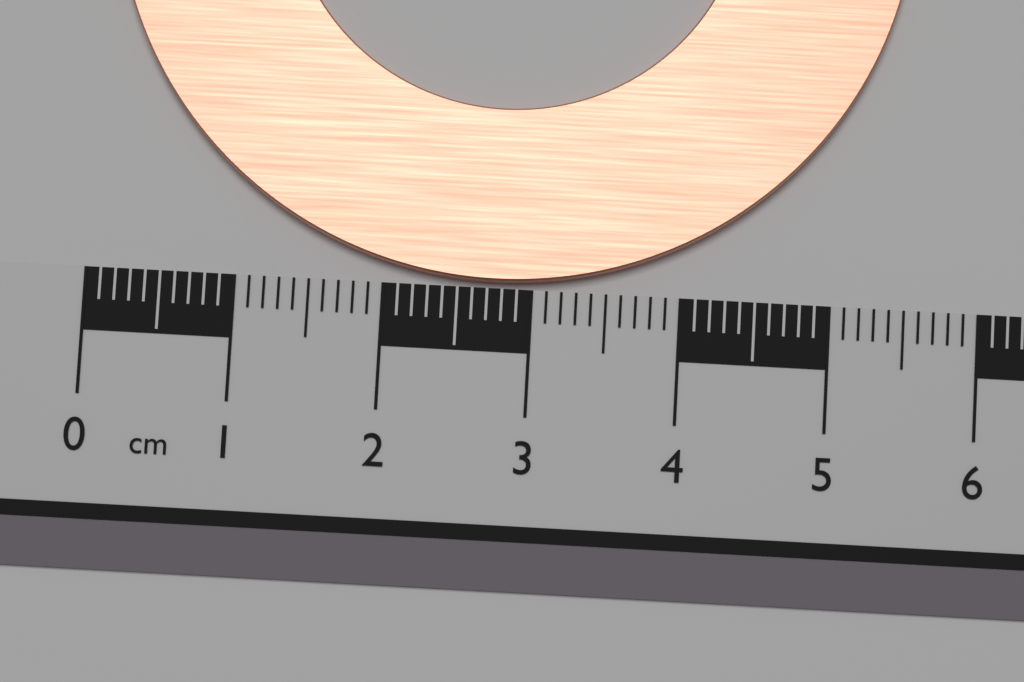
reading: 5.5 cm
